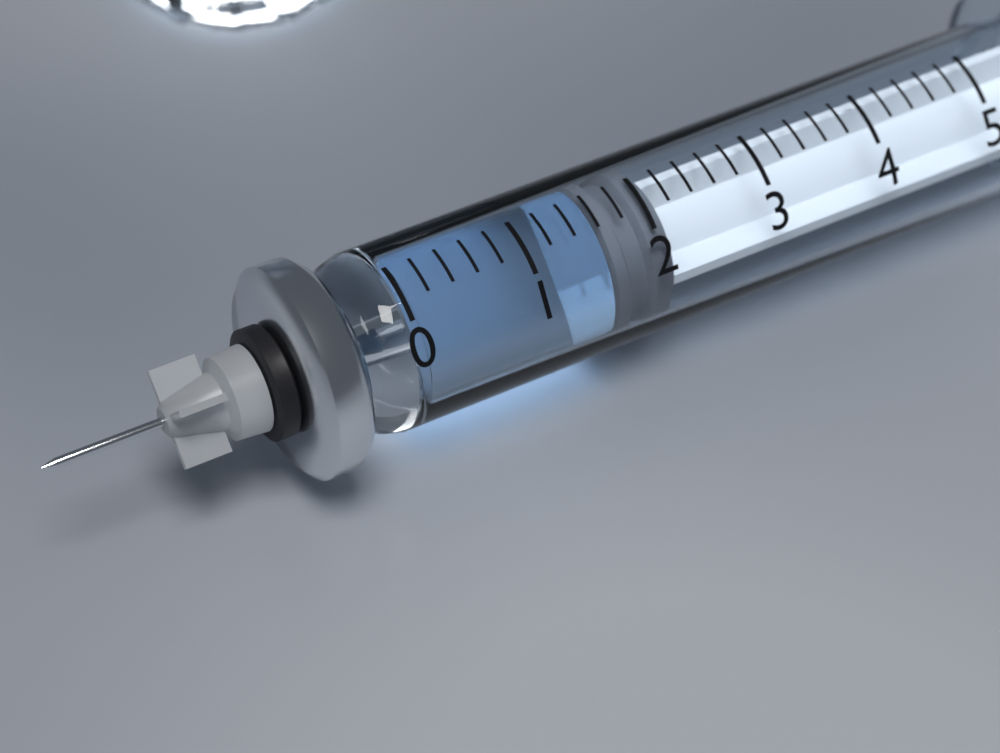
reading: 1.6 (no unit)
